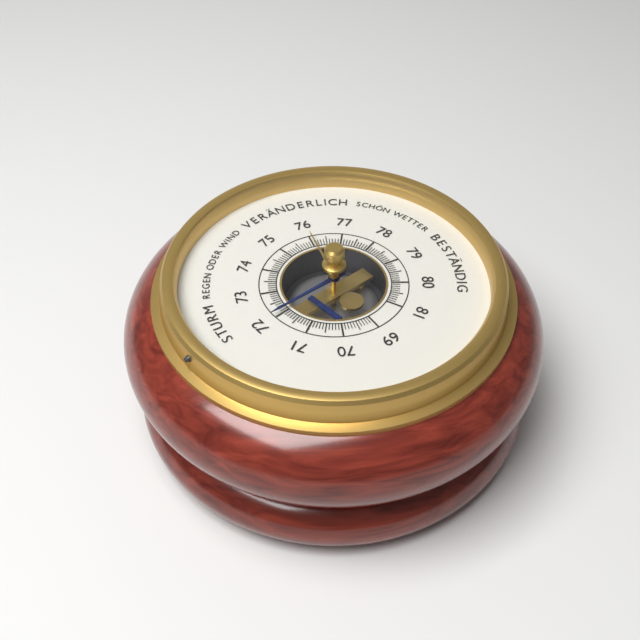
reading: 72.1 (no unit)
